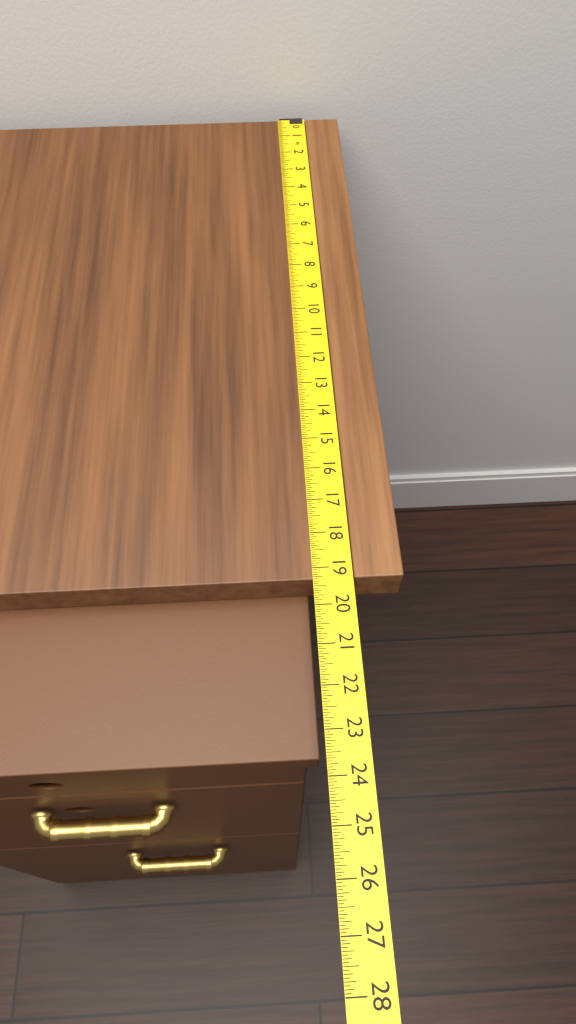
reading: 19.3125 in
